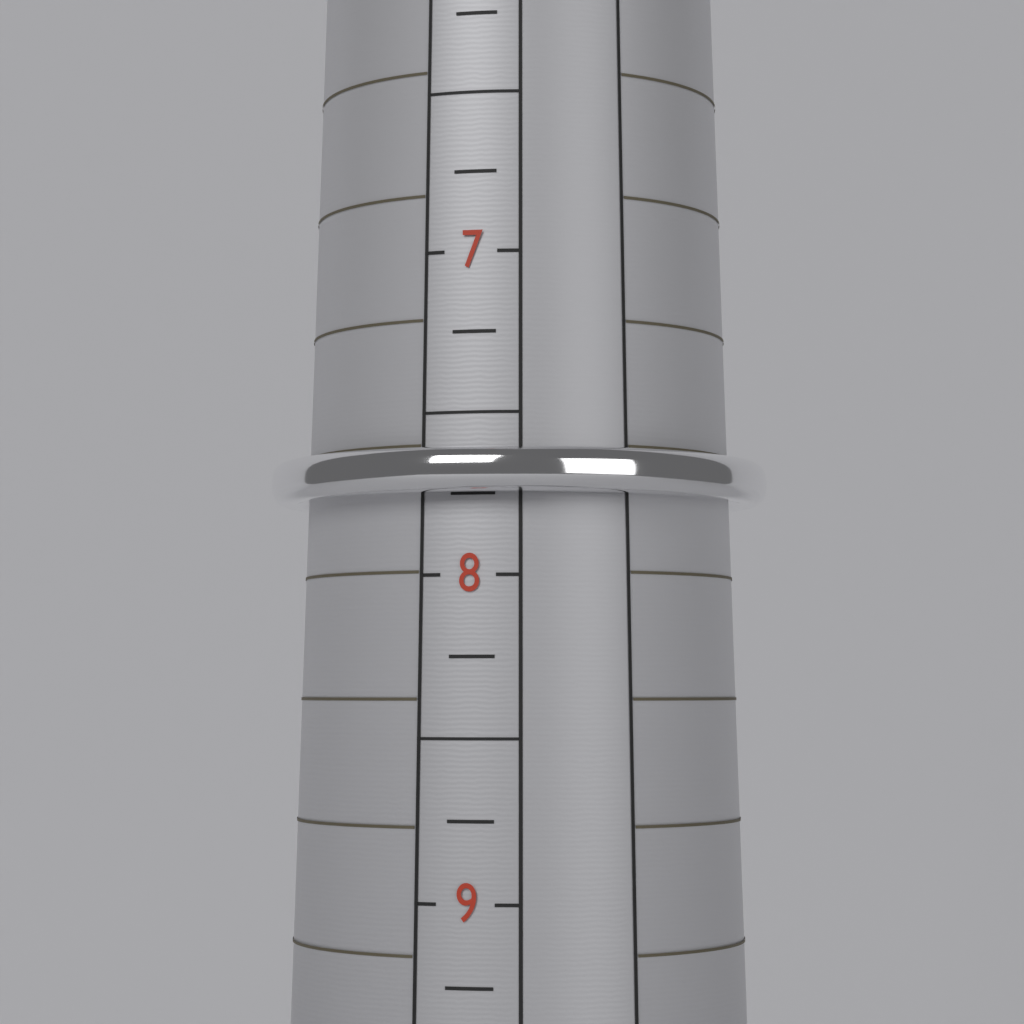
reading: 7.75 (no unit)
